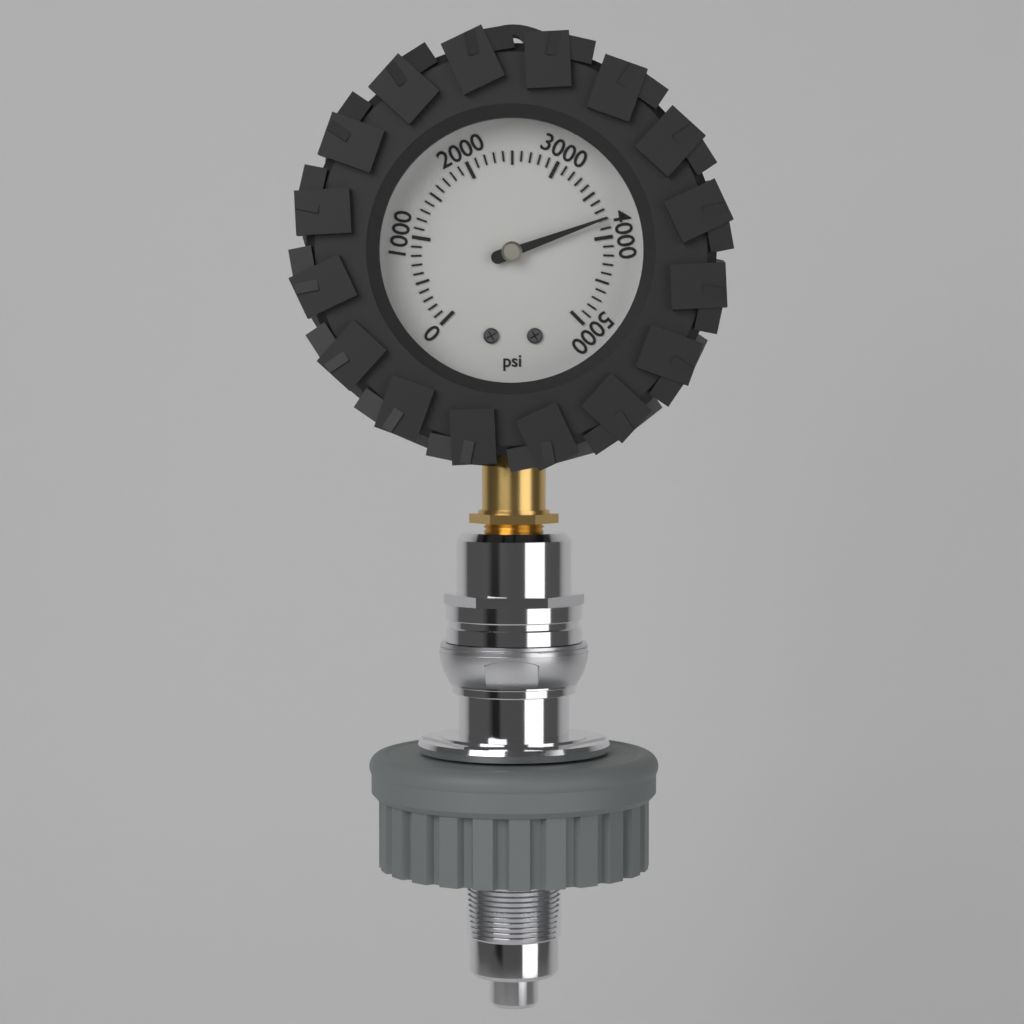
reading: 3800 psi
